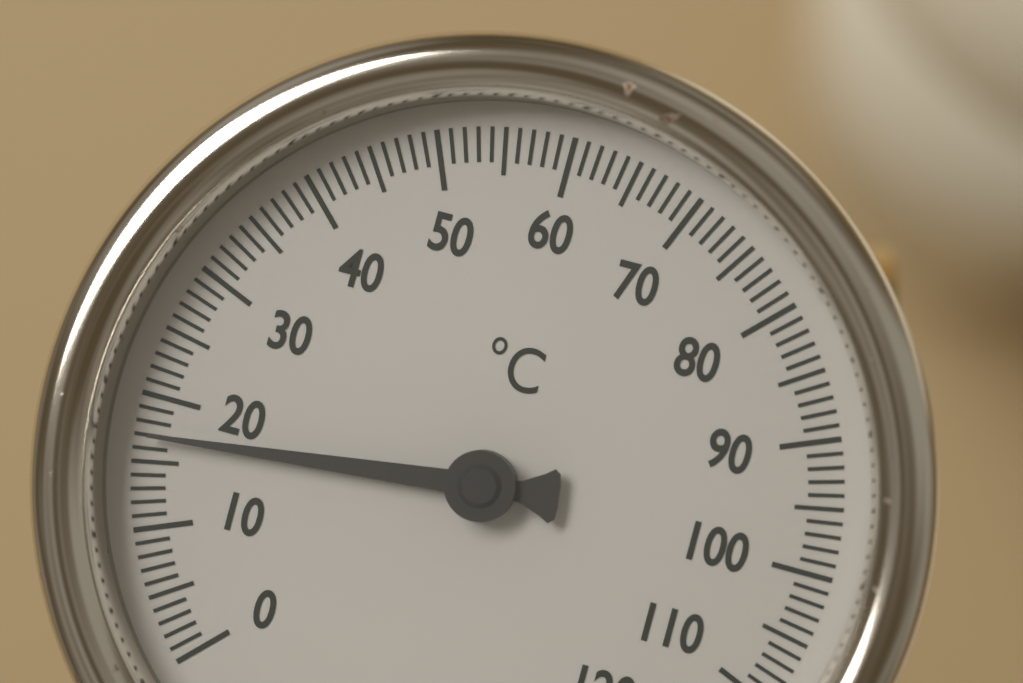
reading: 17 °C
